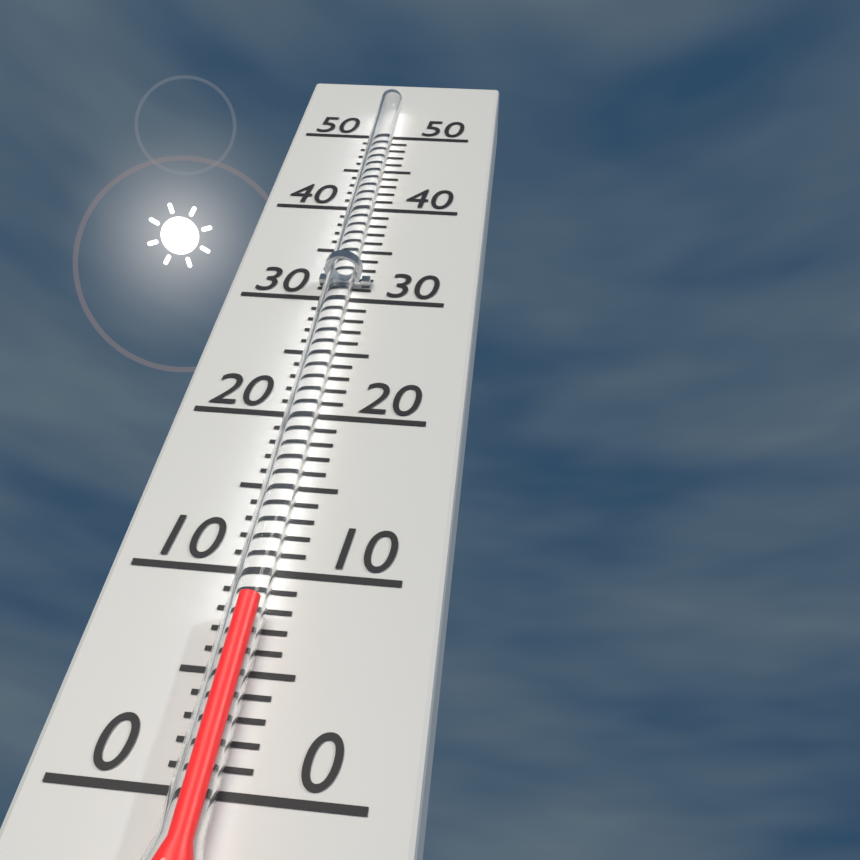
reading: 8 (no unit)
